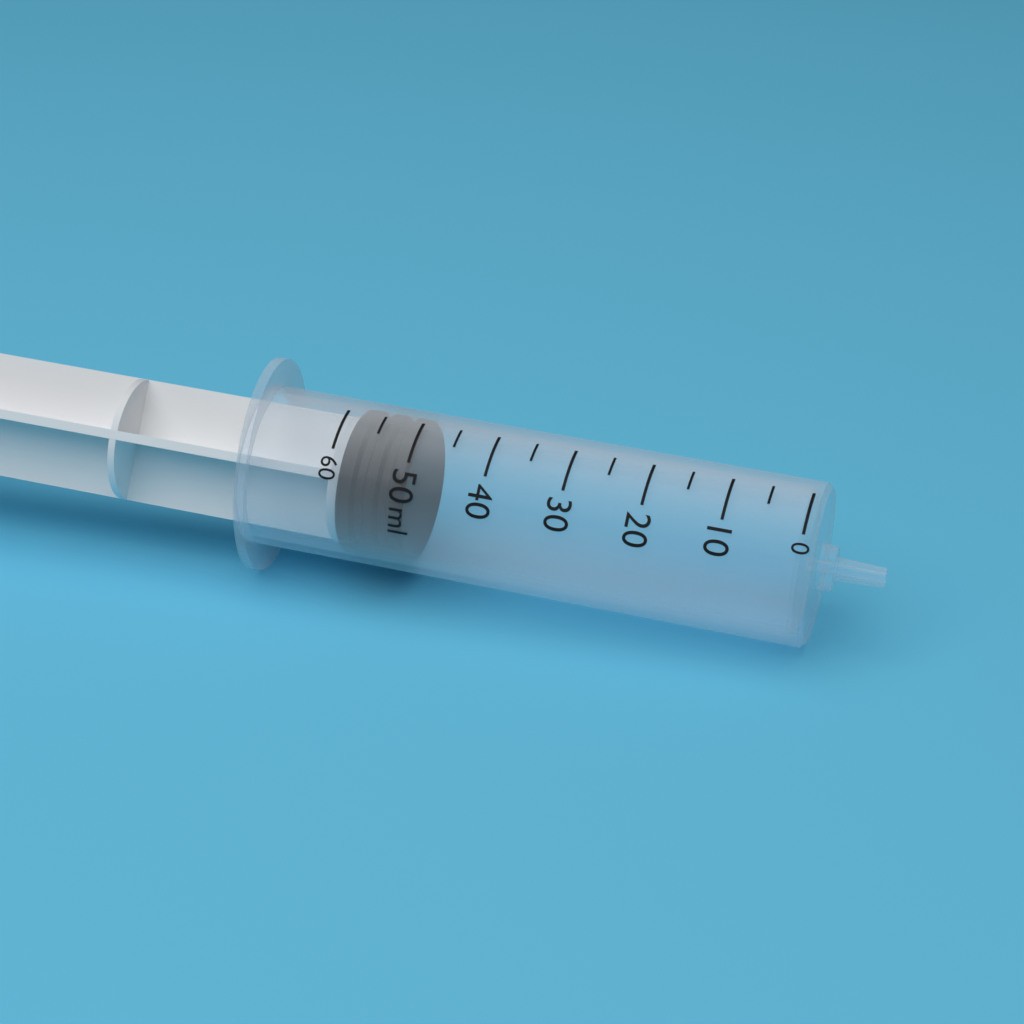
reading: 50 ml
